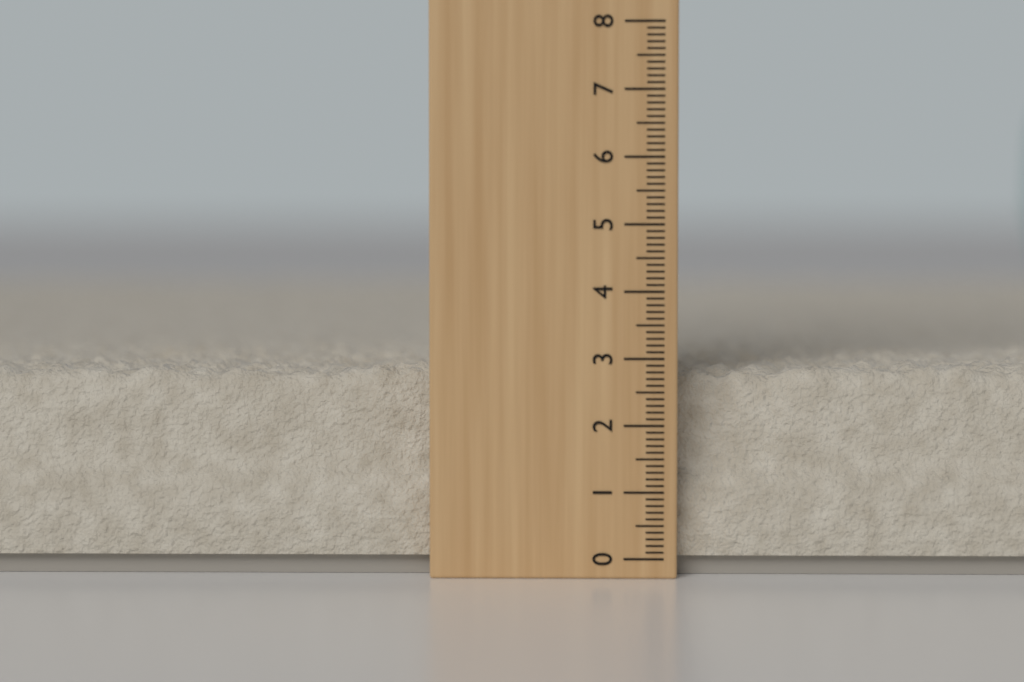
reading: 2.9 (no unit)
